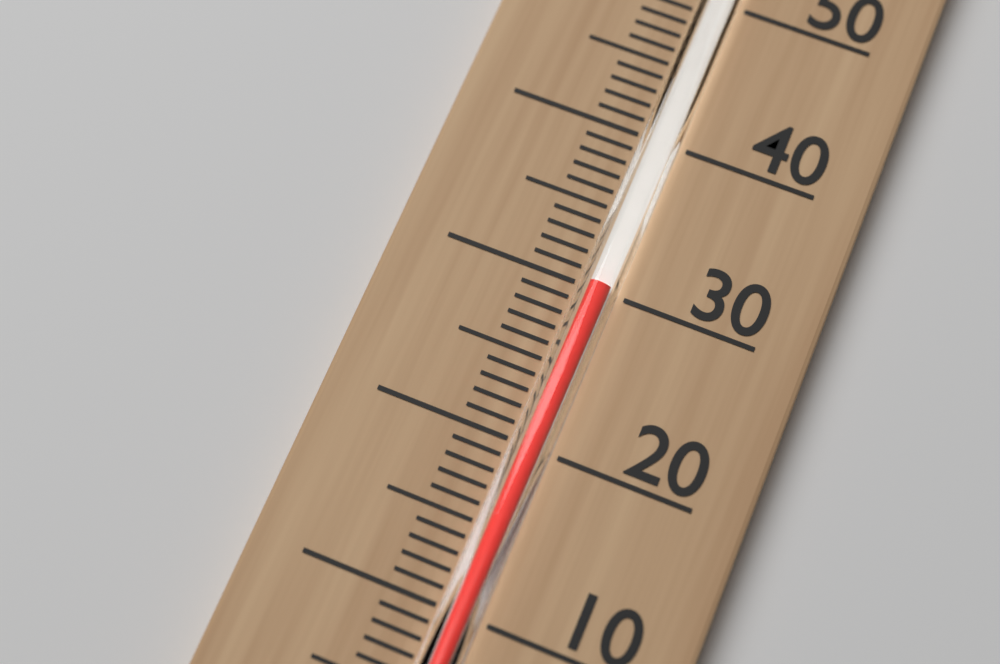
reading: 30 °C
